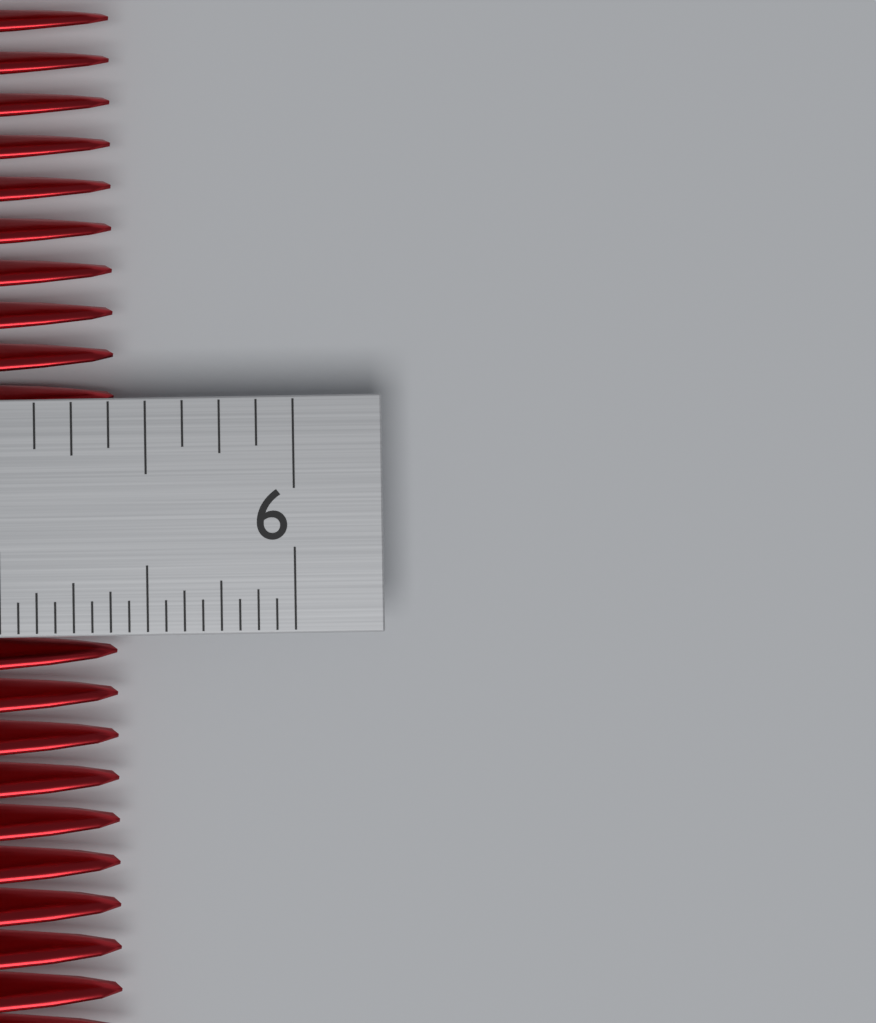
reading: 5.3750 in
